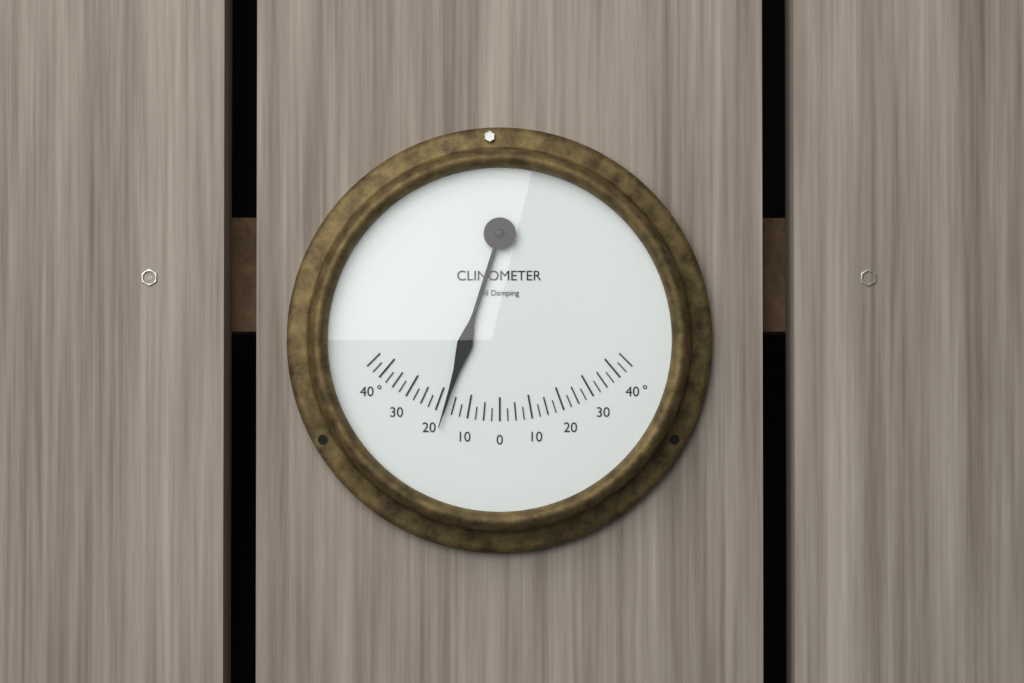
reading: -17.5 °
